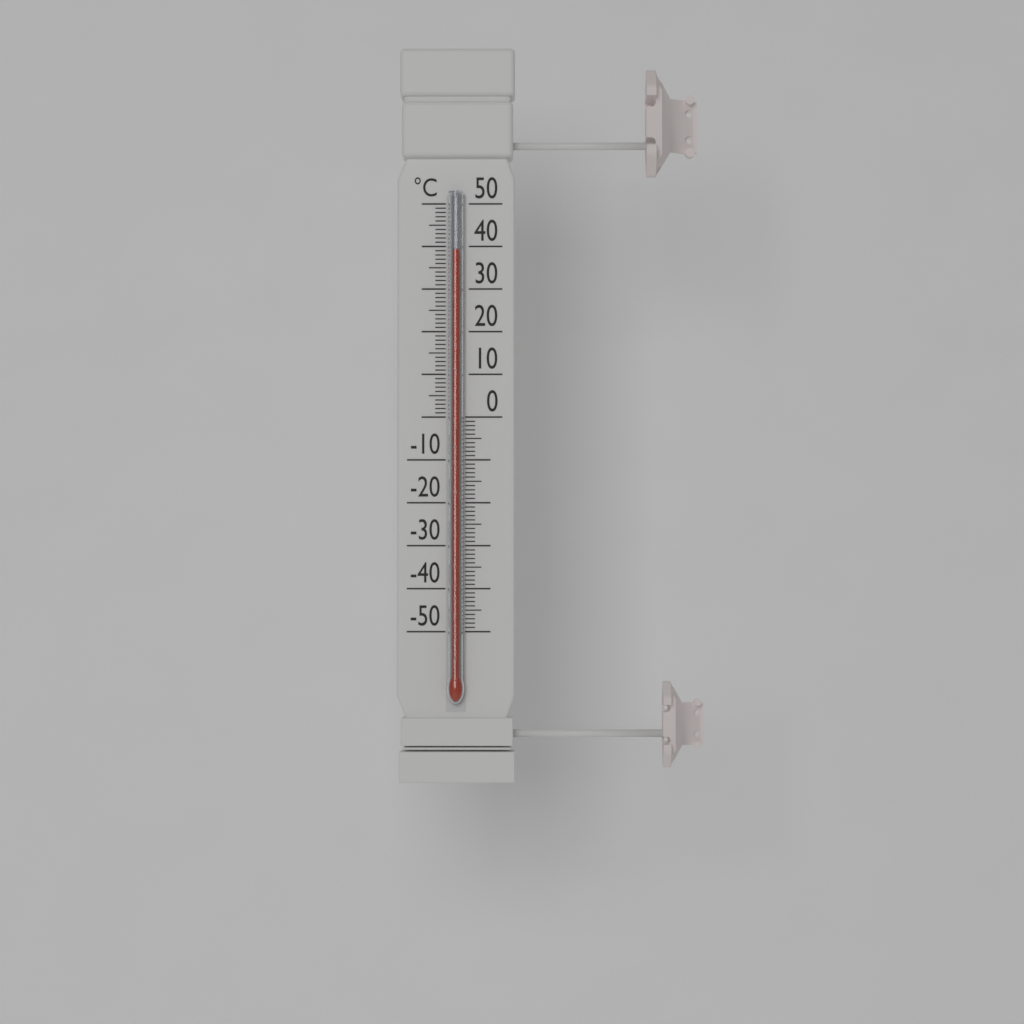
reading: 39 °C
